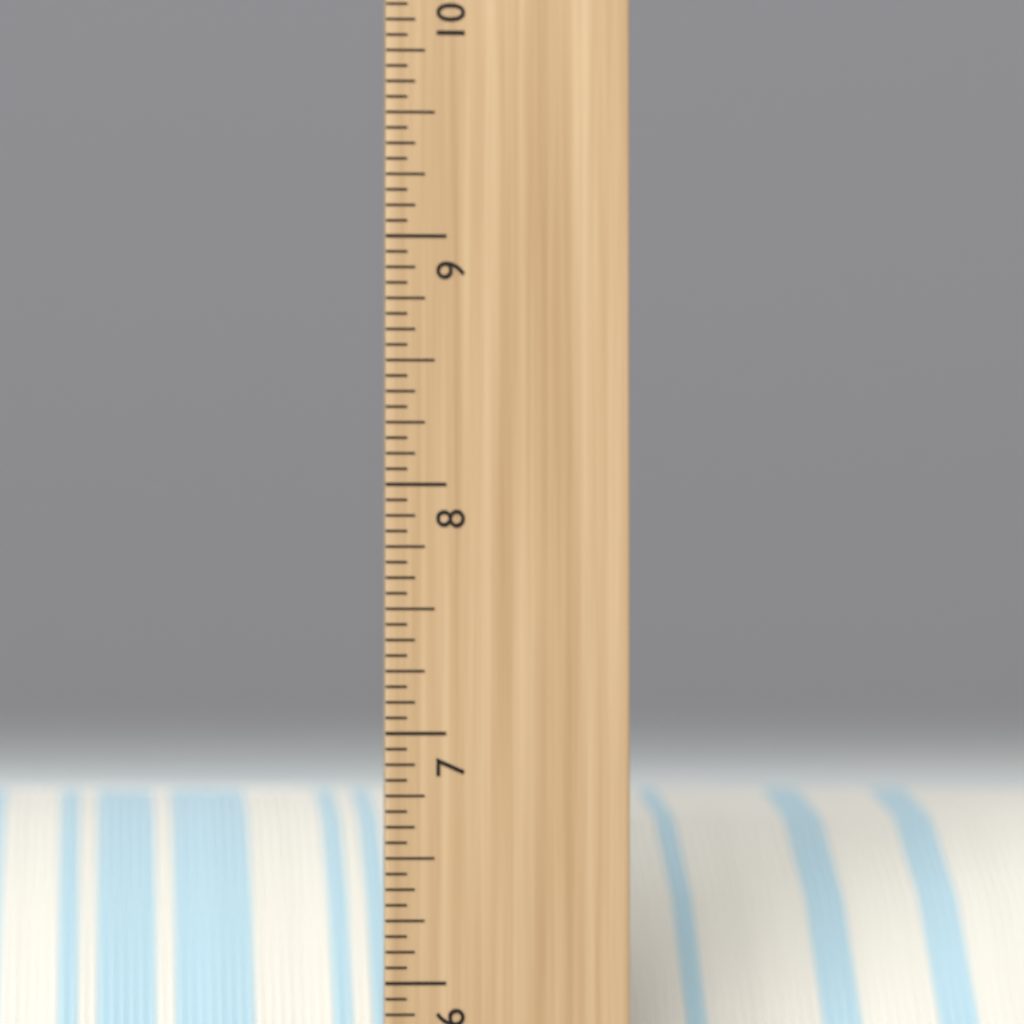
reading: 6.7500 inch
